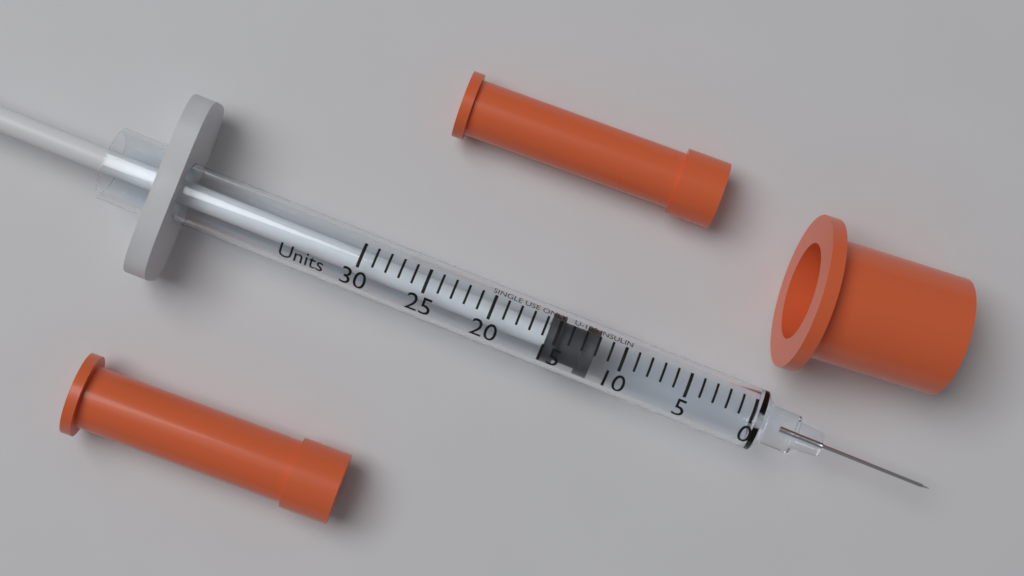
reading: 12 Units
